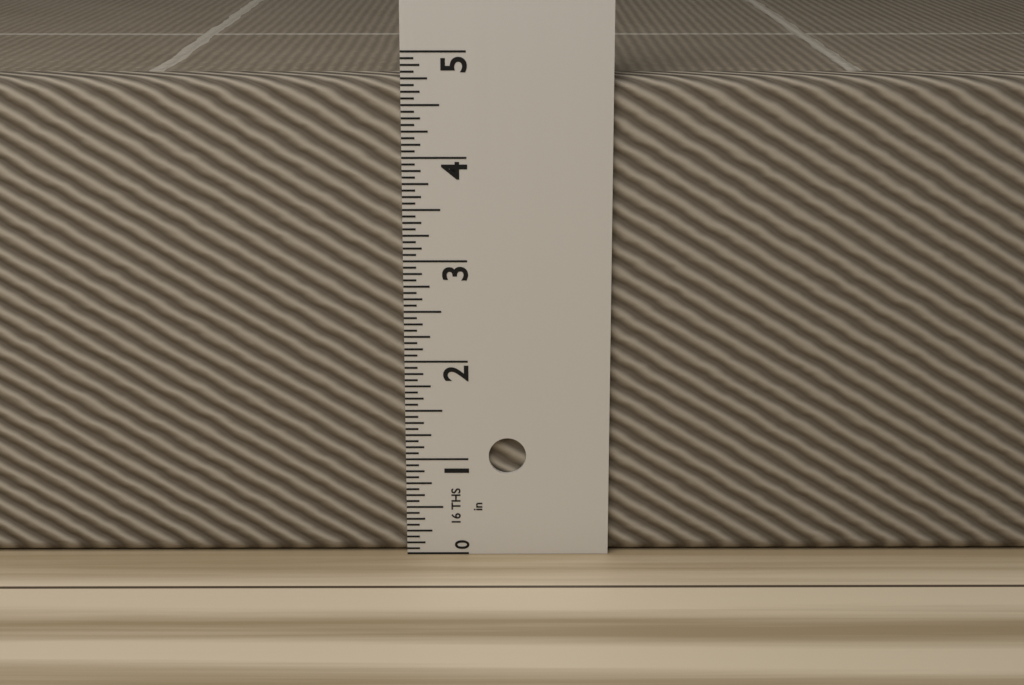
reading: 4.7500 in
